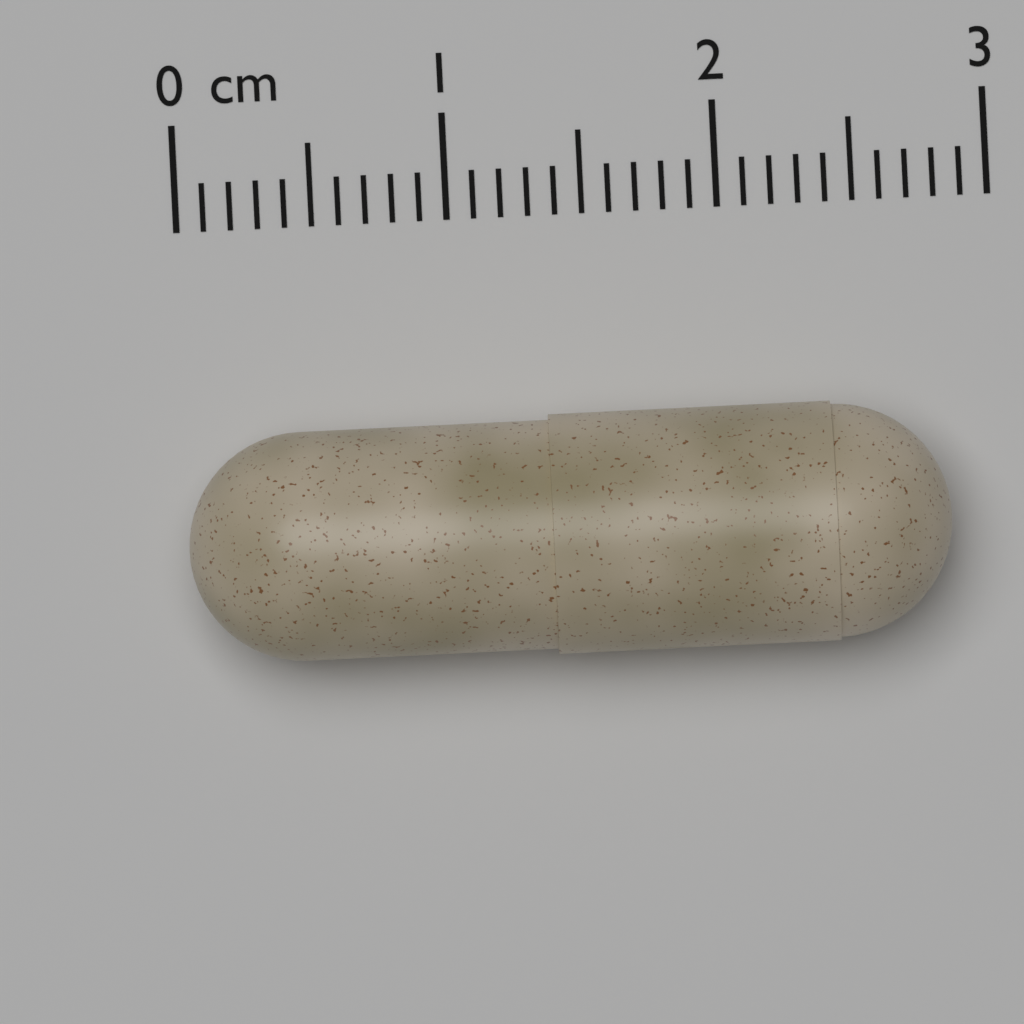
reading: 2.8 cm
